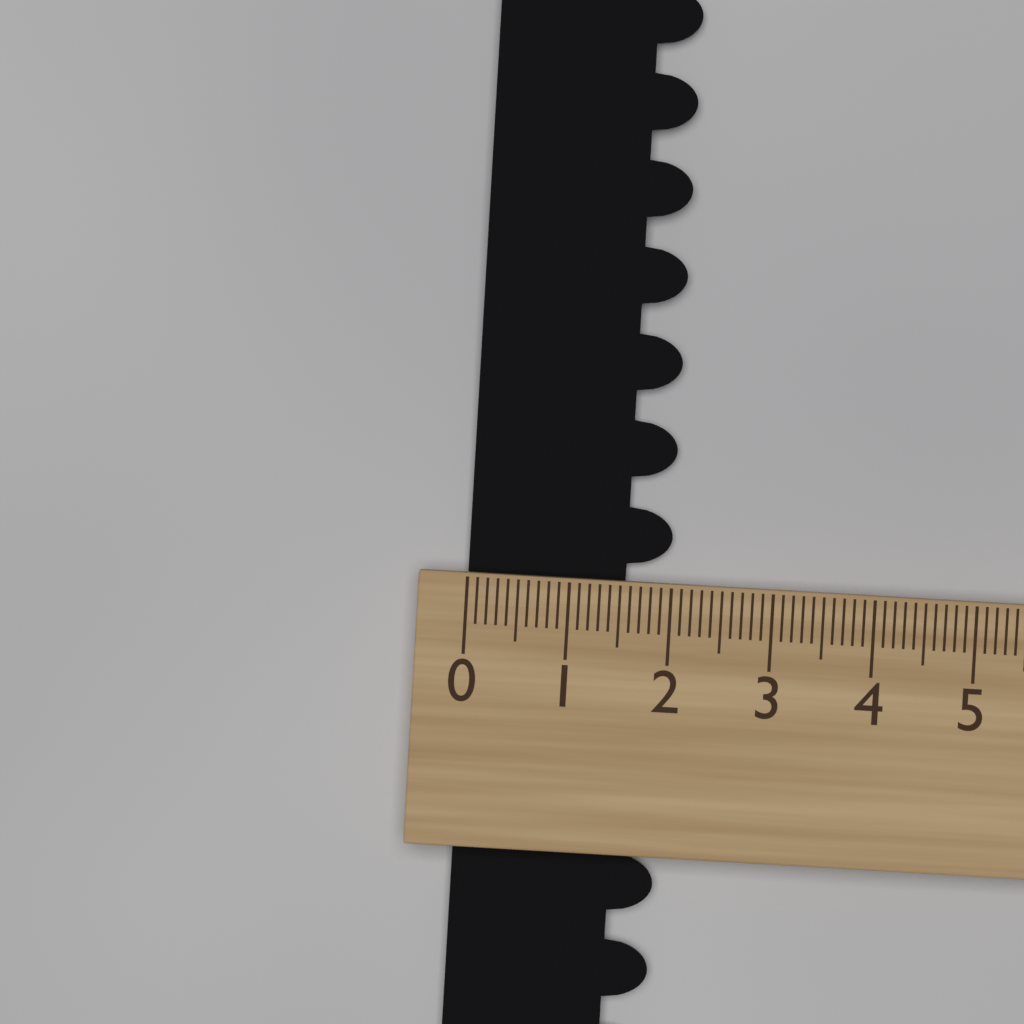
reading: 2.0 (no unit)
